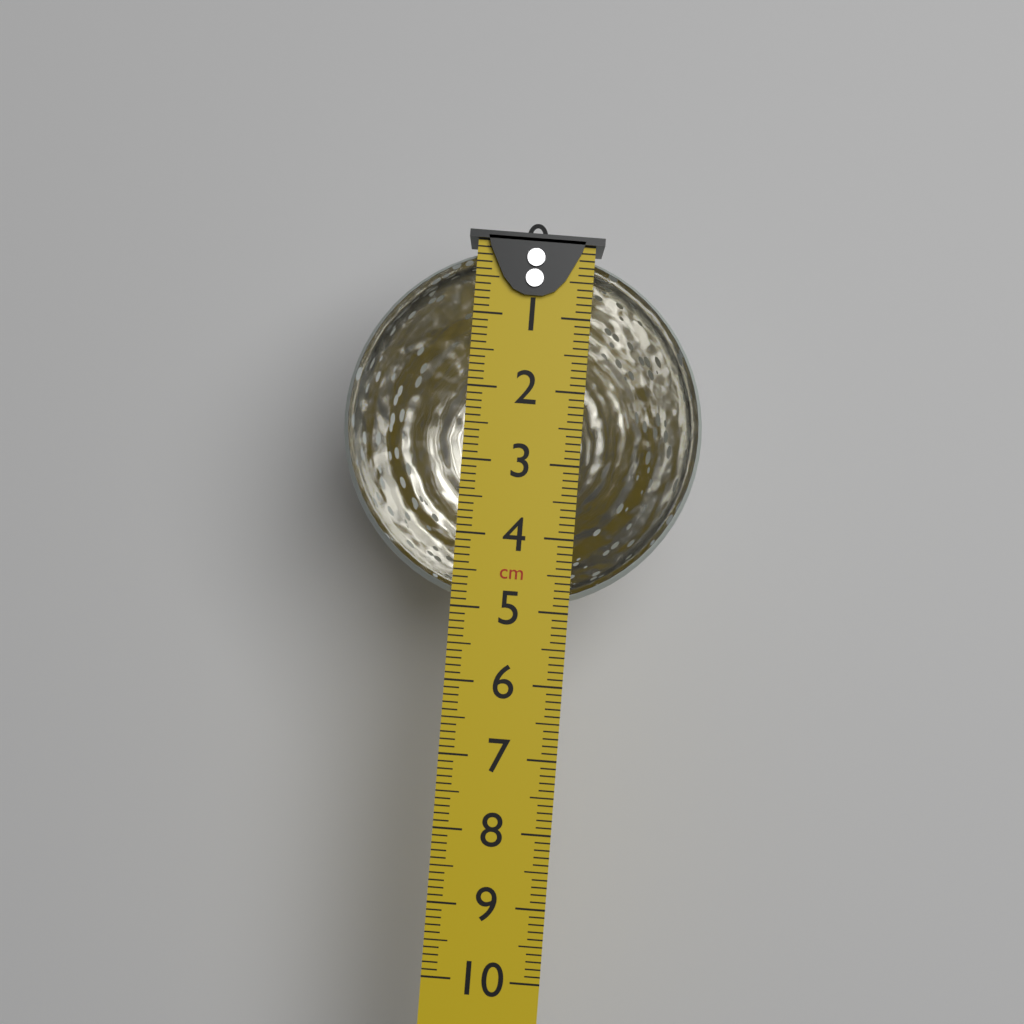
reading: 5.0 cm
